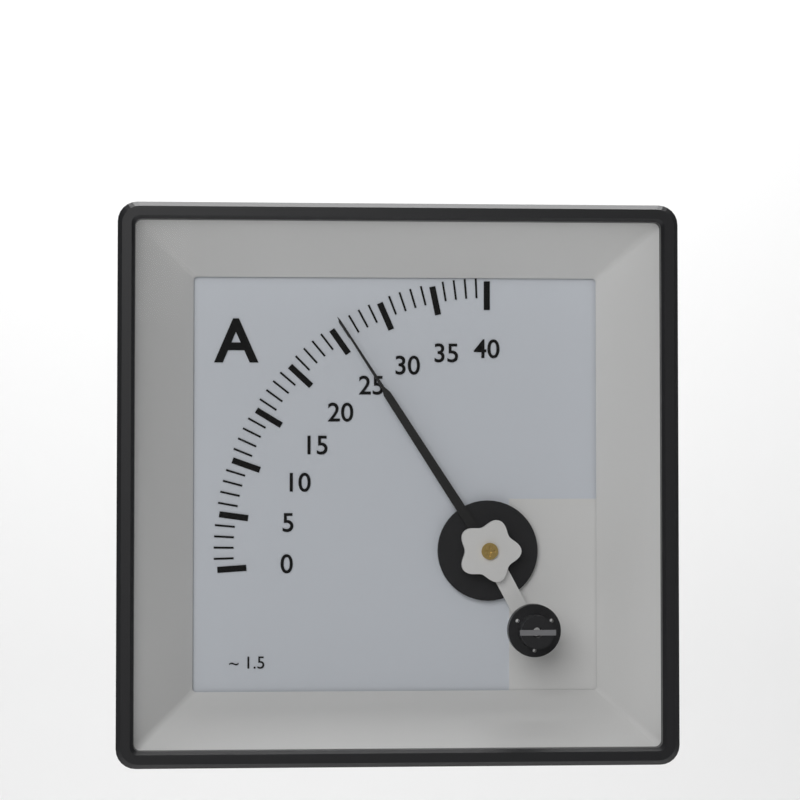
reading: 26 A
